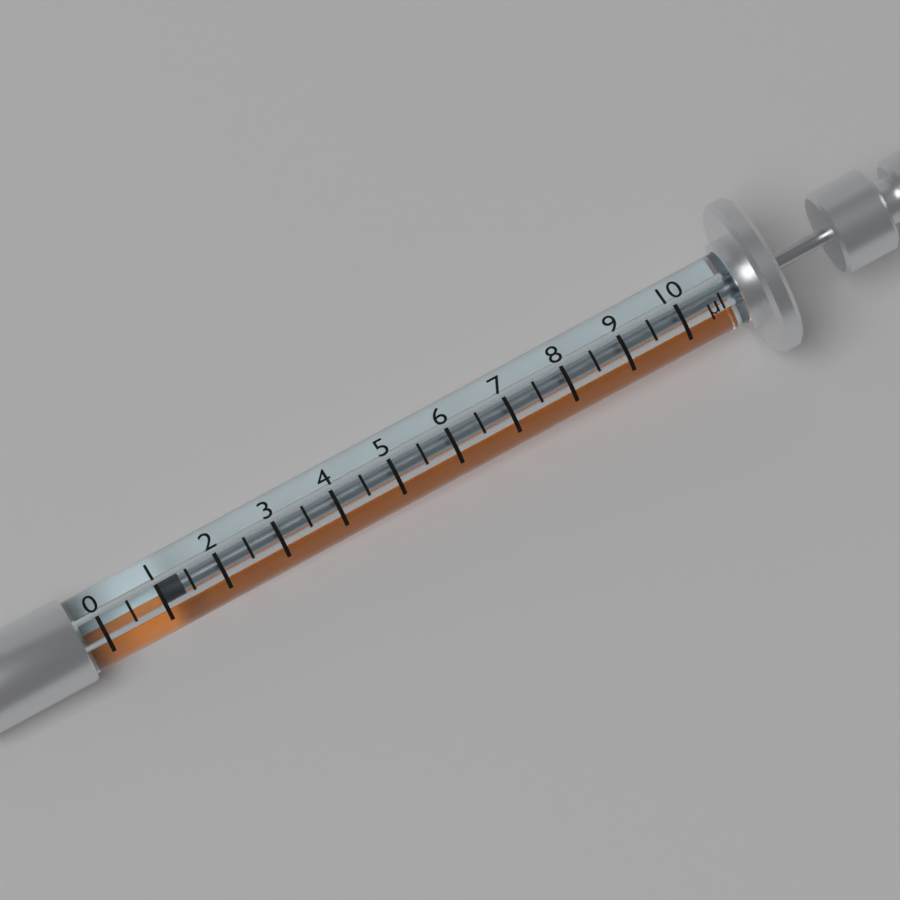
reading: 1.0 µl
